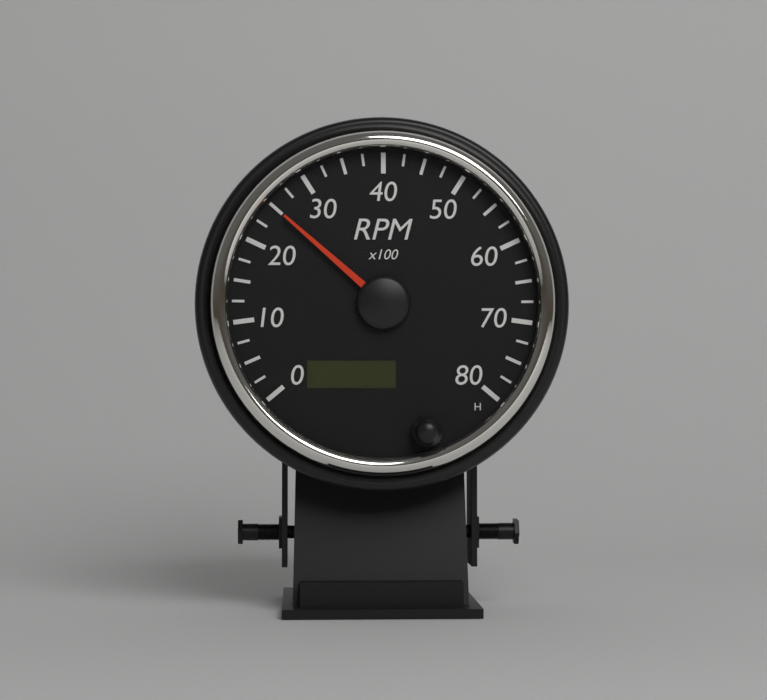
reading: 2500 RPM
